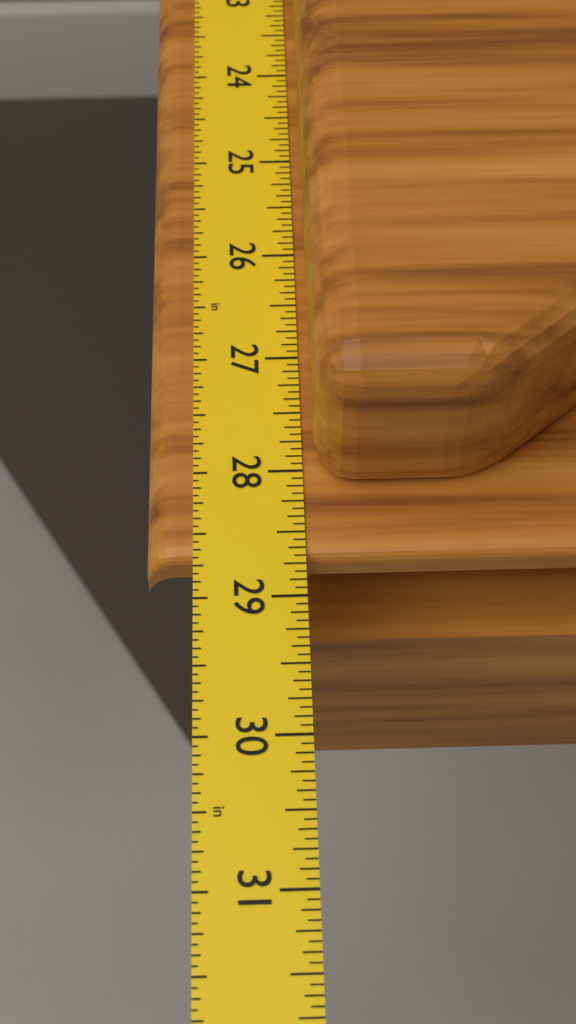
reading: 28.6875 in
